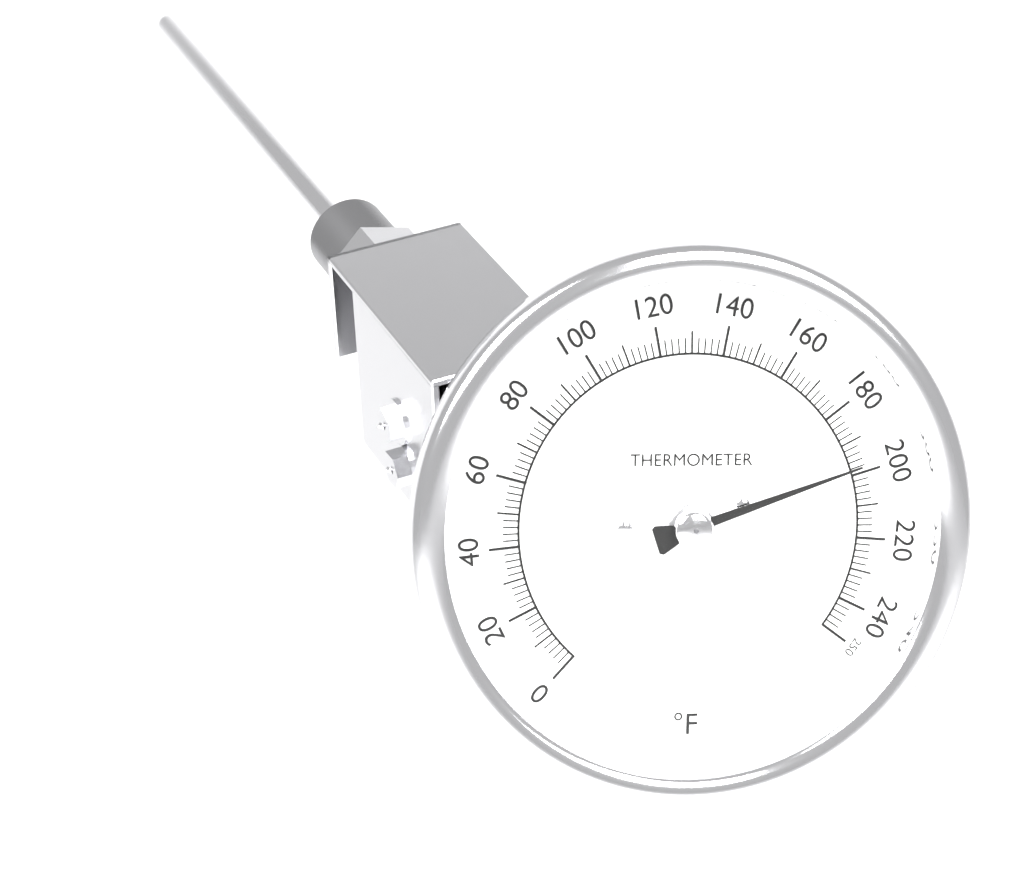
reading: 198 °F
